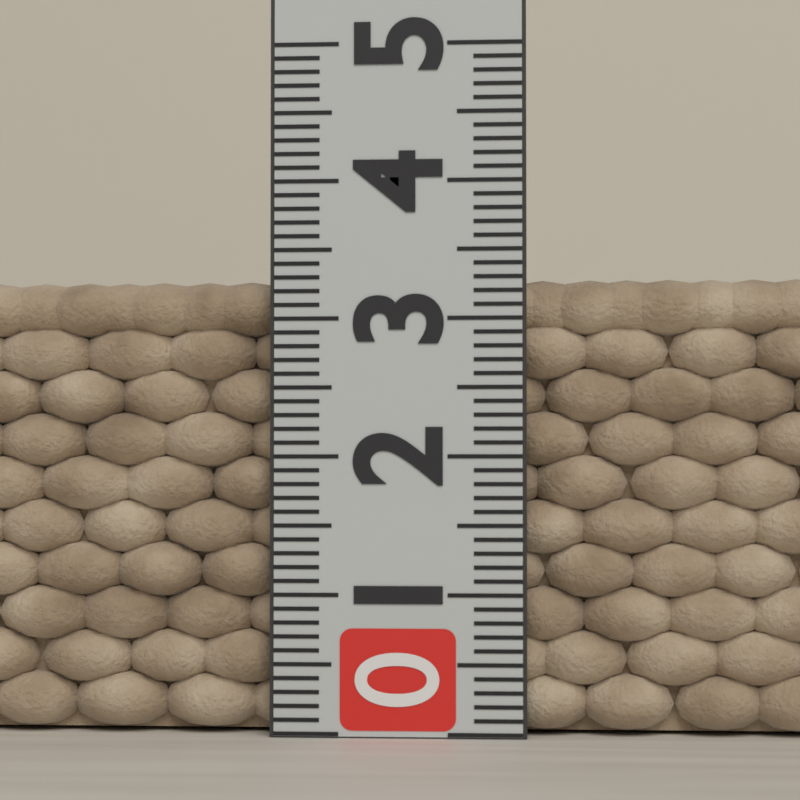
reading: 3.3 (no unit)
